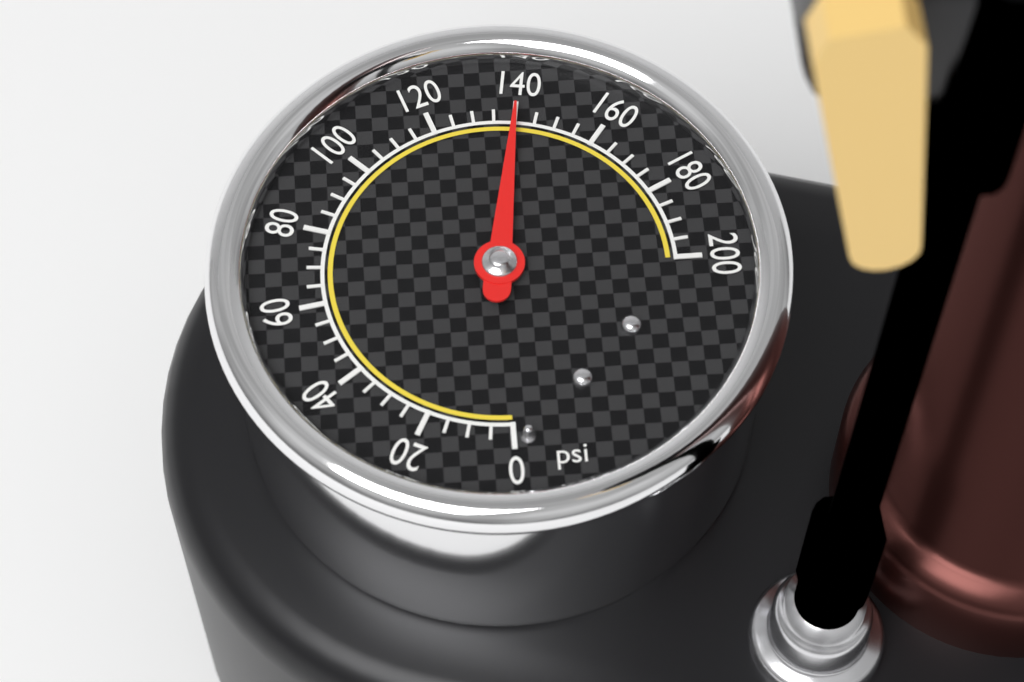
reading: 140 psi
